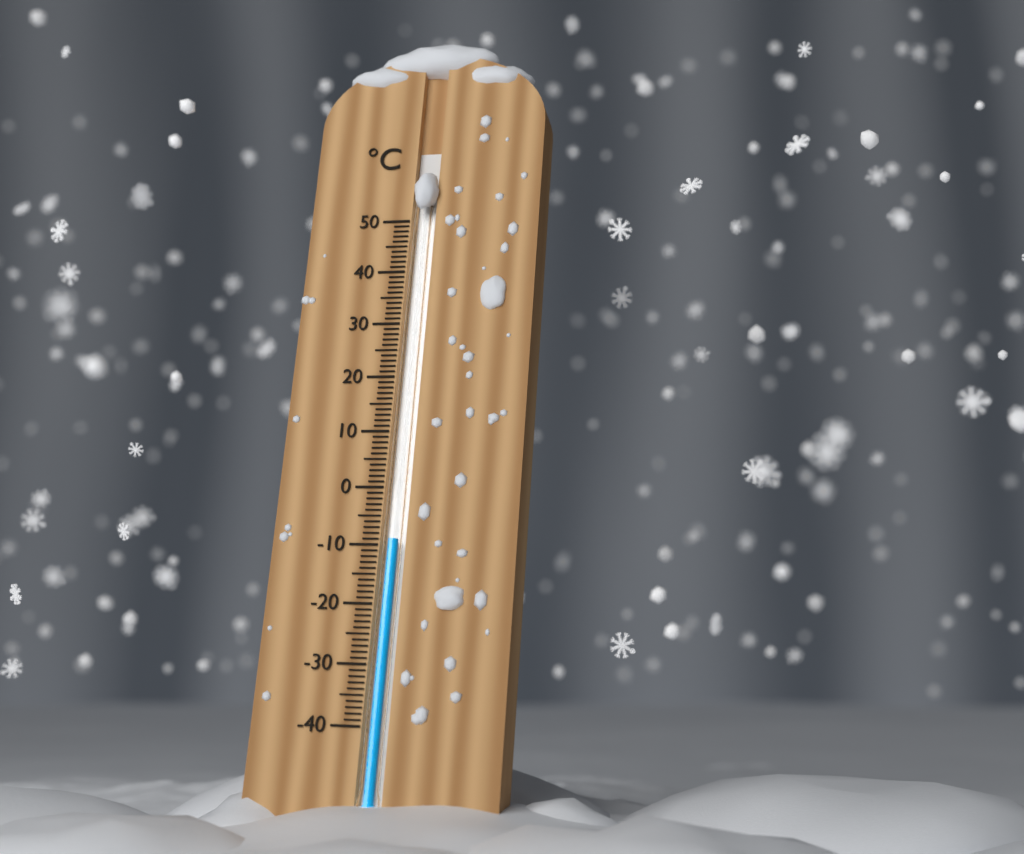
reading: -9 °C
